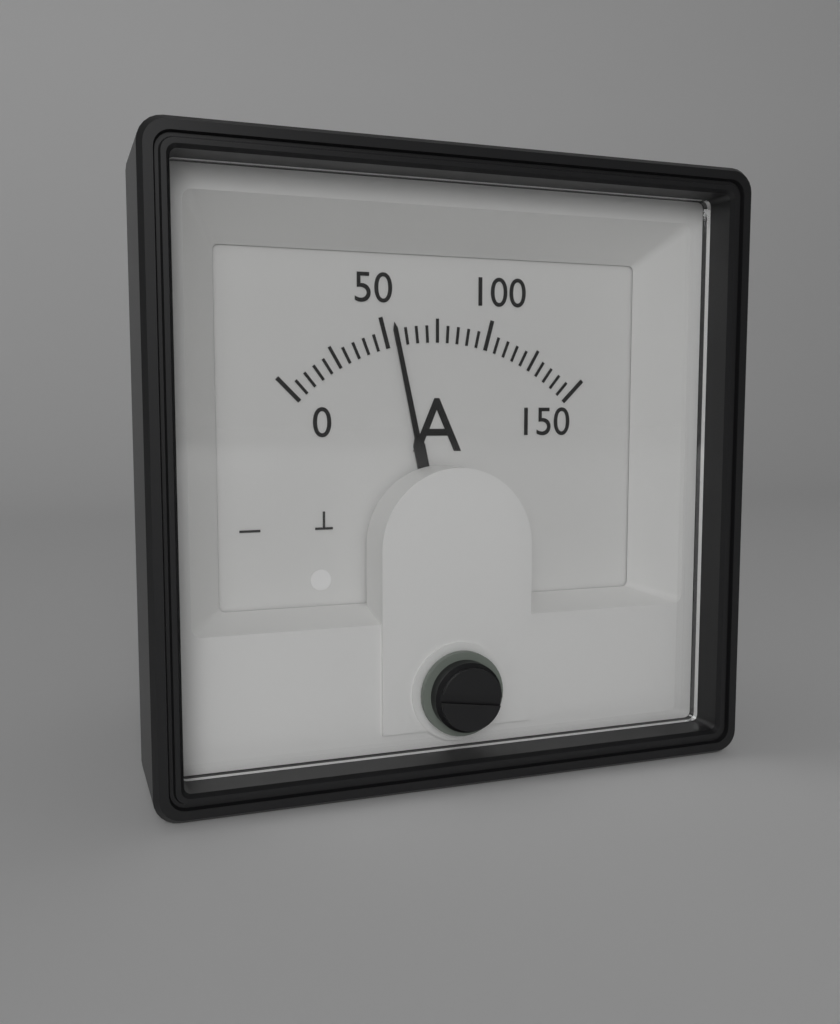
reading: 55 A
